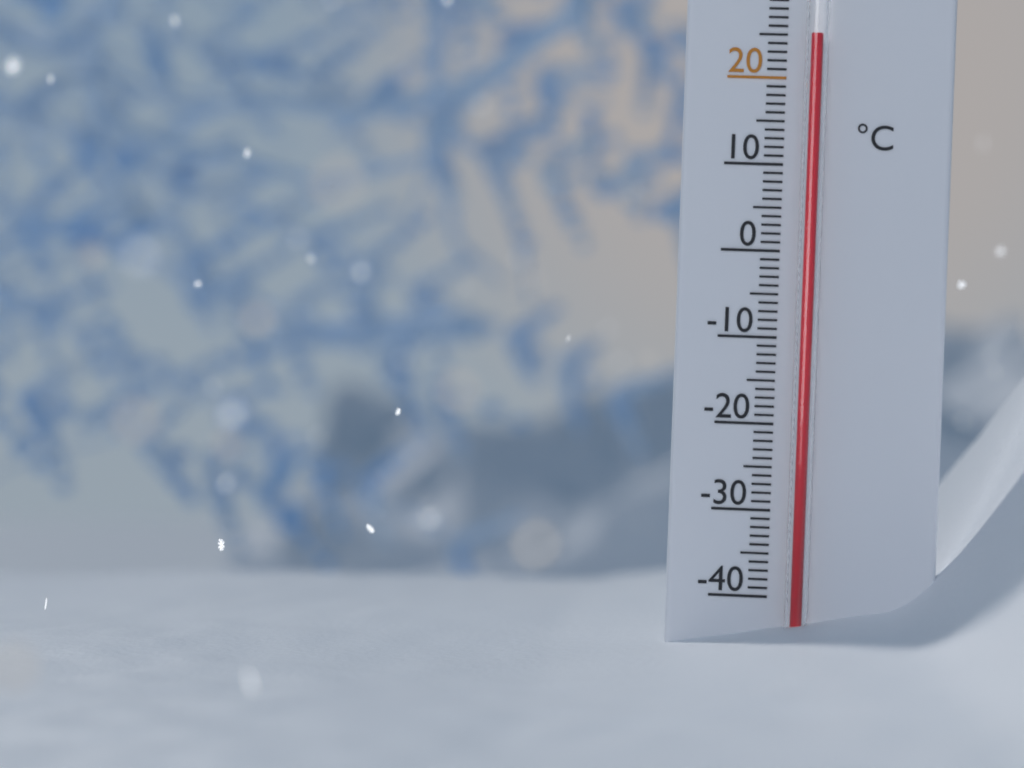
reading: 25 °C
